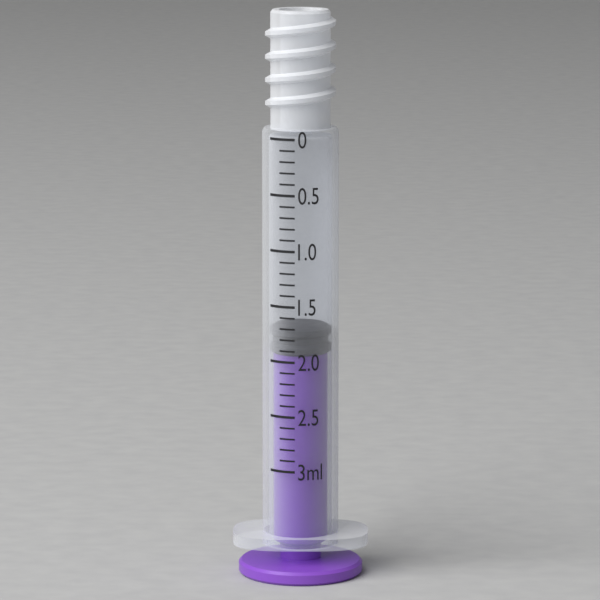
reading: 1.7 ml
